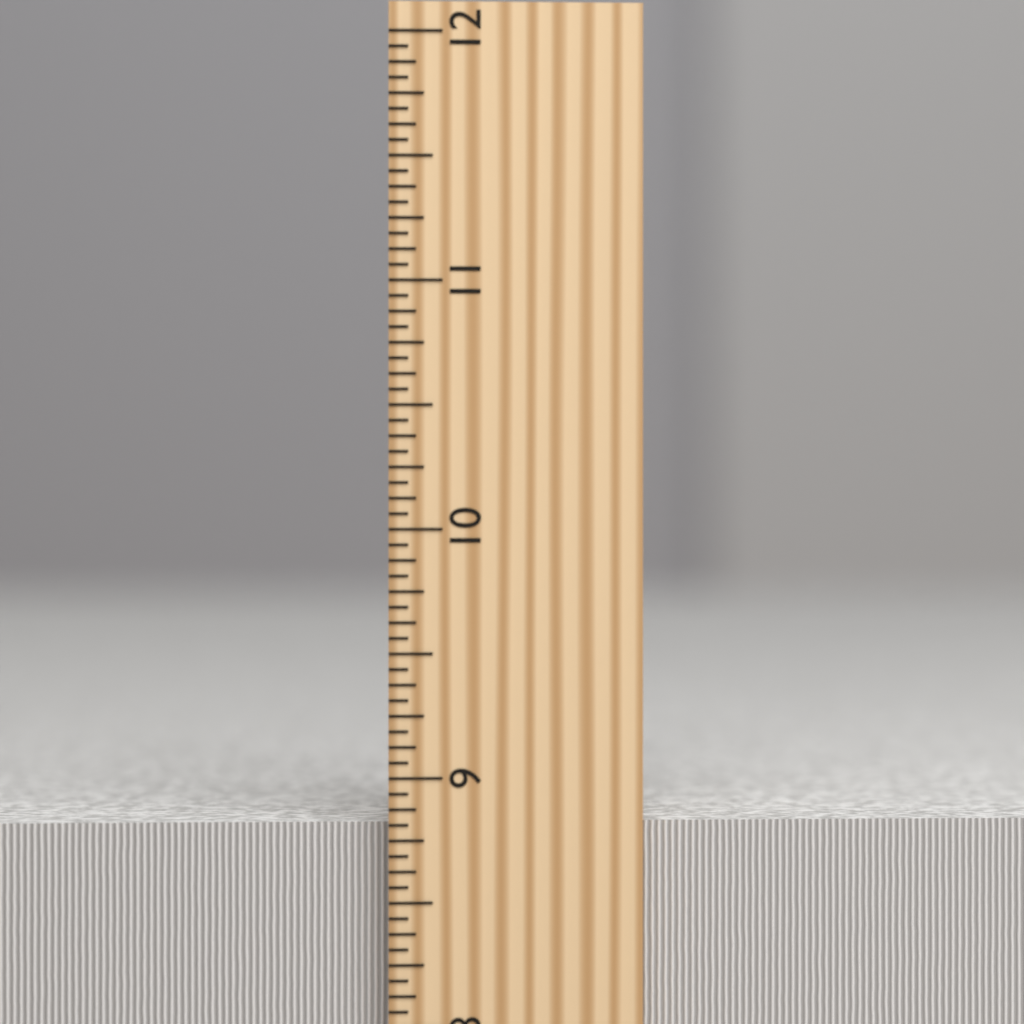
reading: 8.8125 inch
